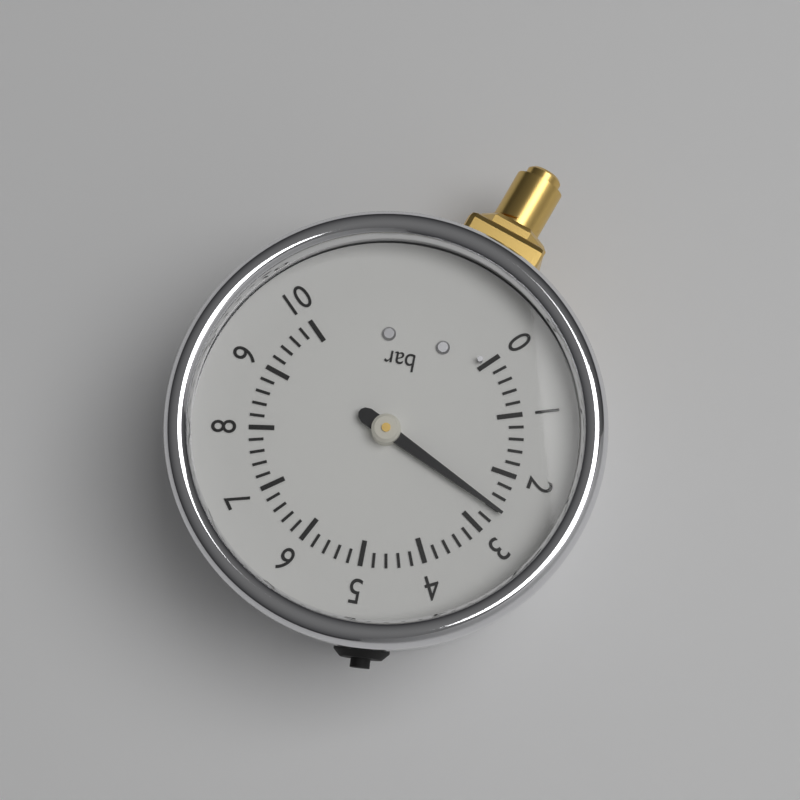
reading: 2.6 bar
